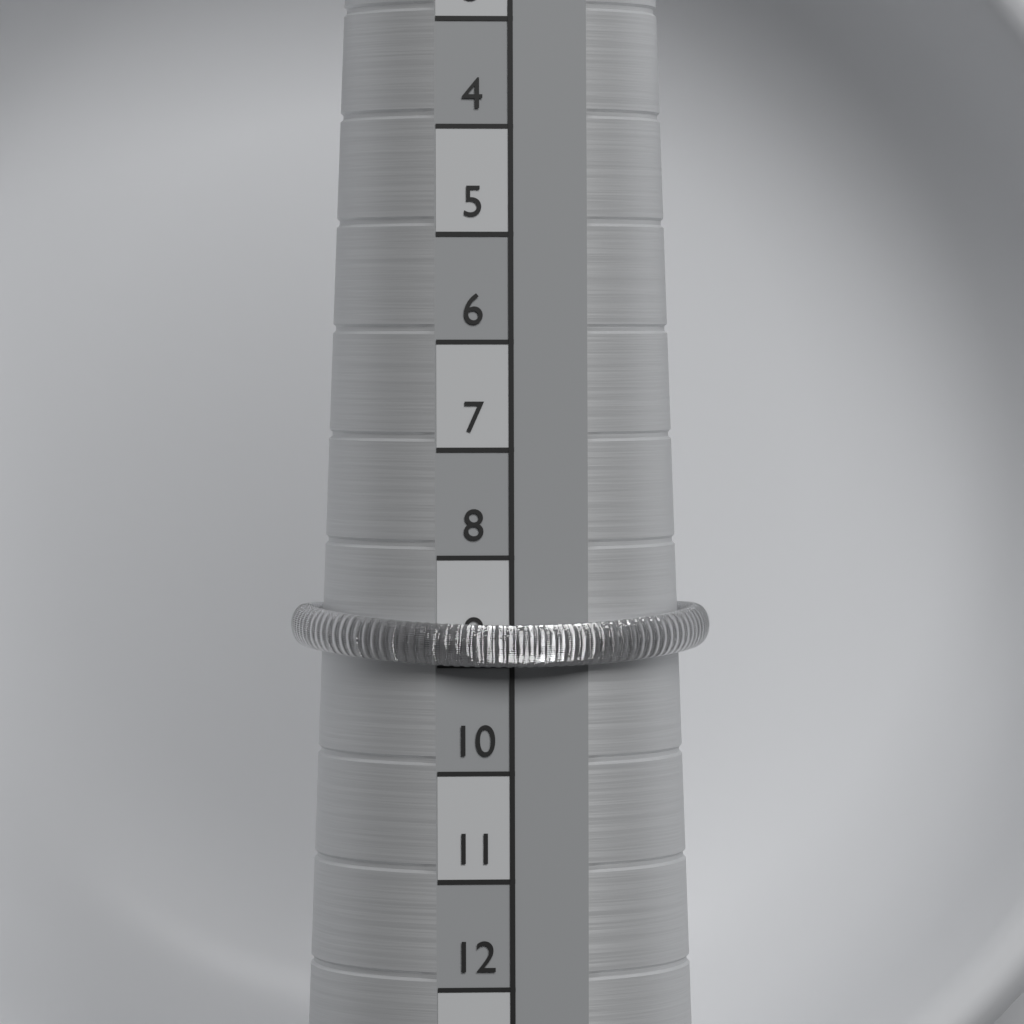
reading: 9 (no unit)
